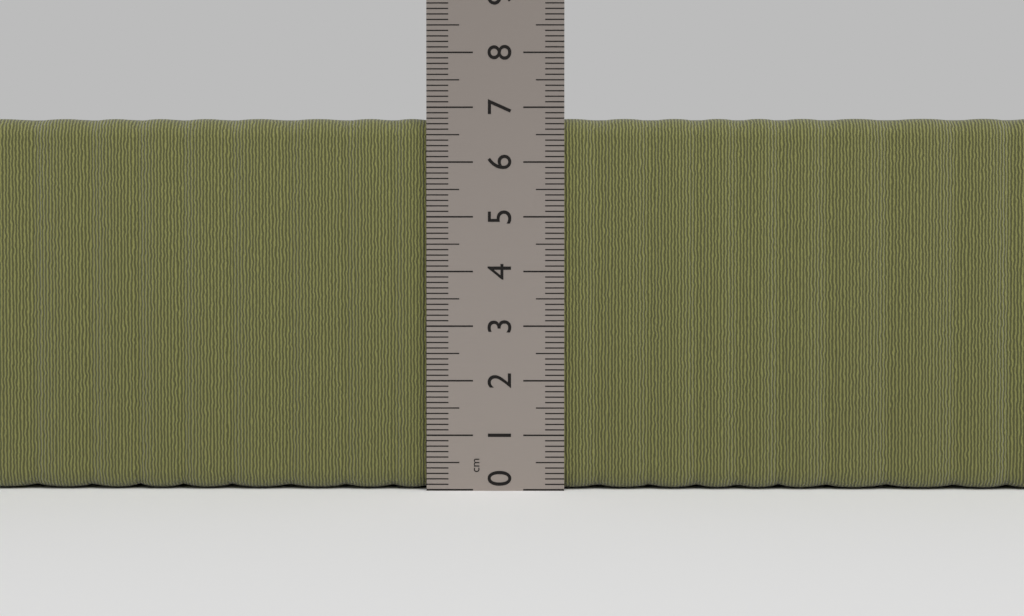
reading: 6.8 cm
